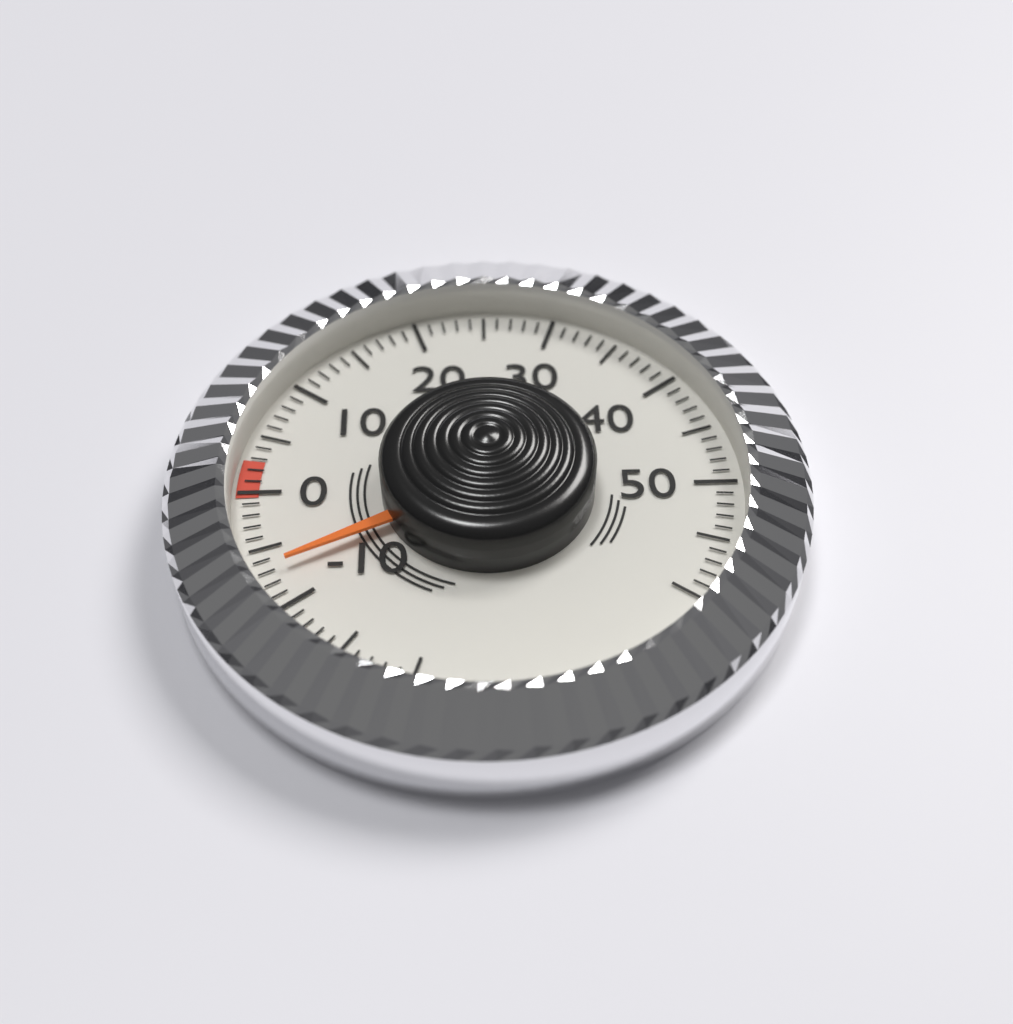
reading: -7 (no unit)
